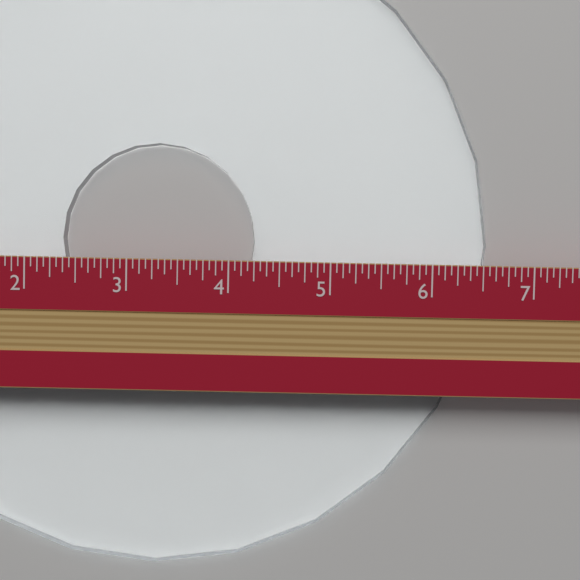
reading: 6.5625 in
